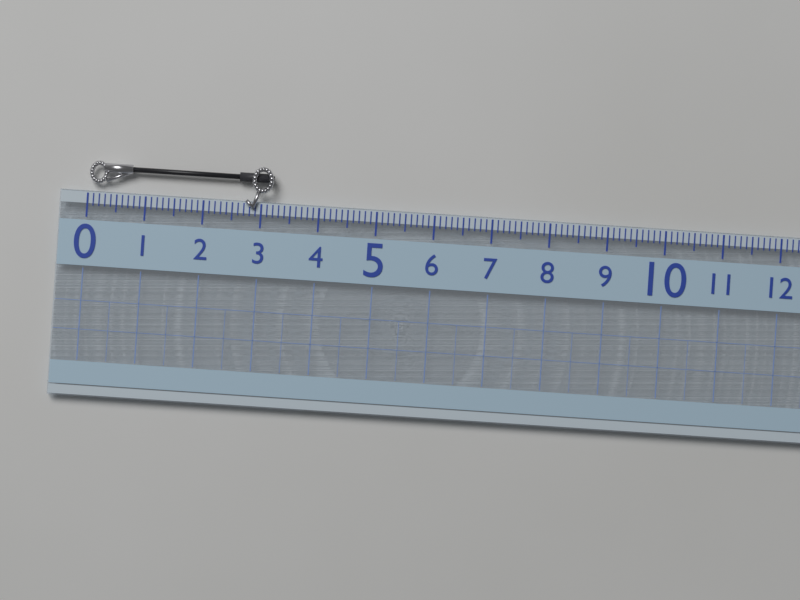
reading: 3.2 (no unit)
